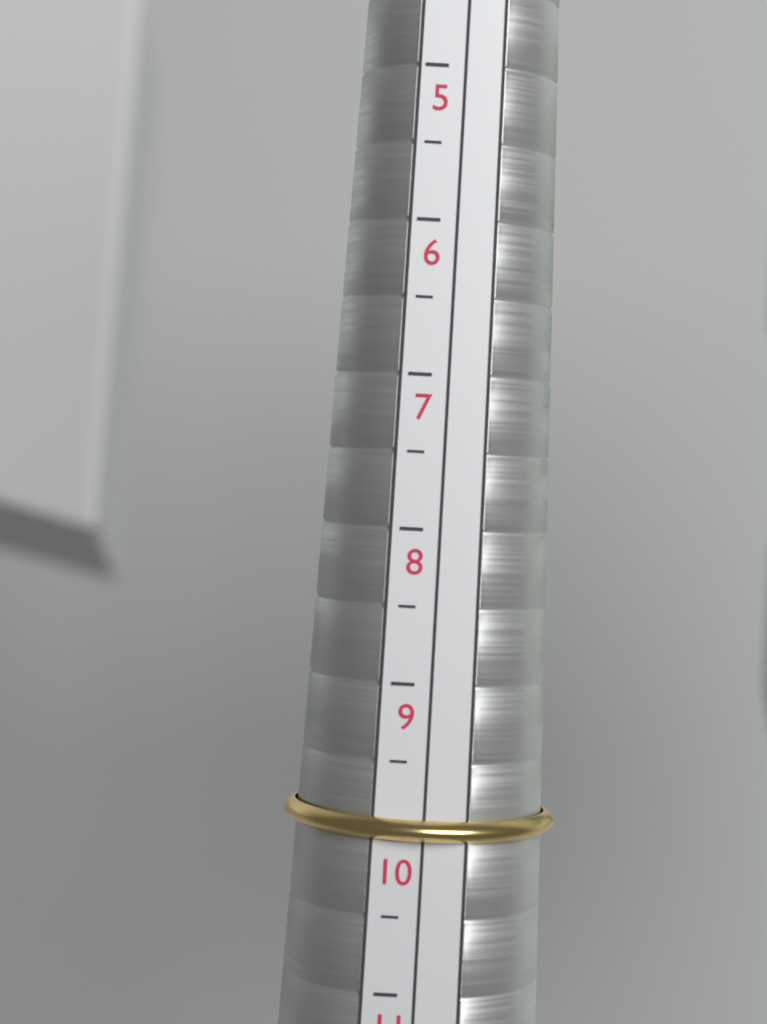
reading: 10.0 (no unit)
